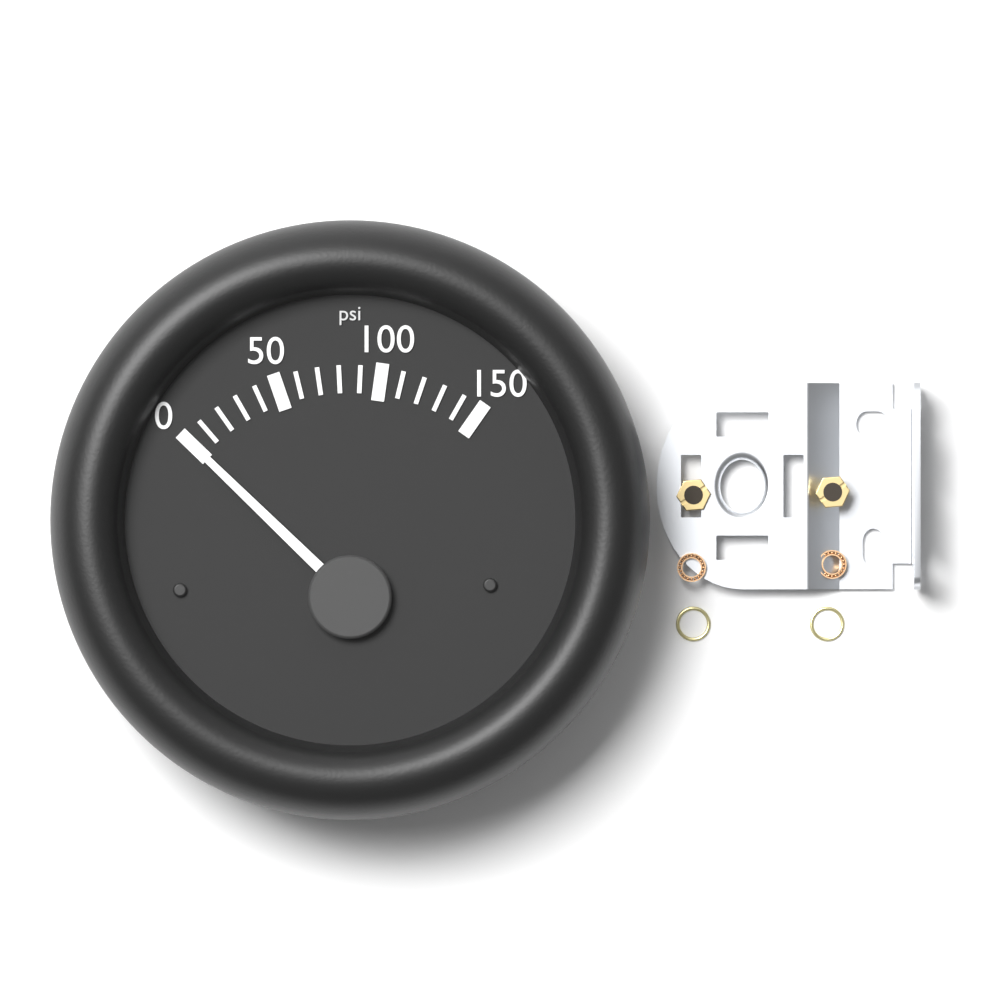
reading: 0 psi
